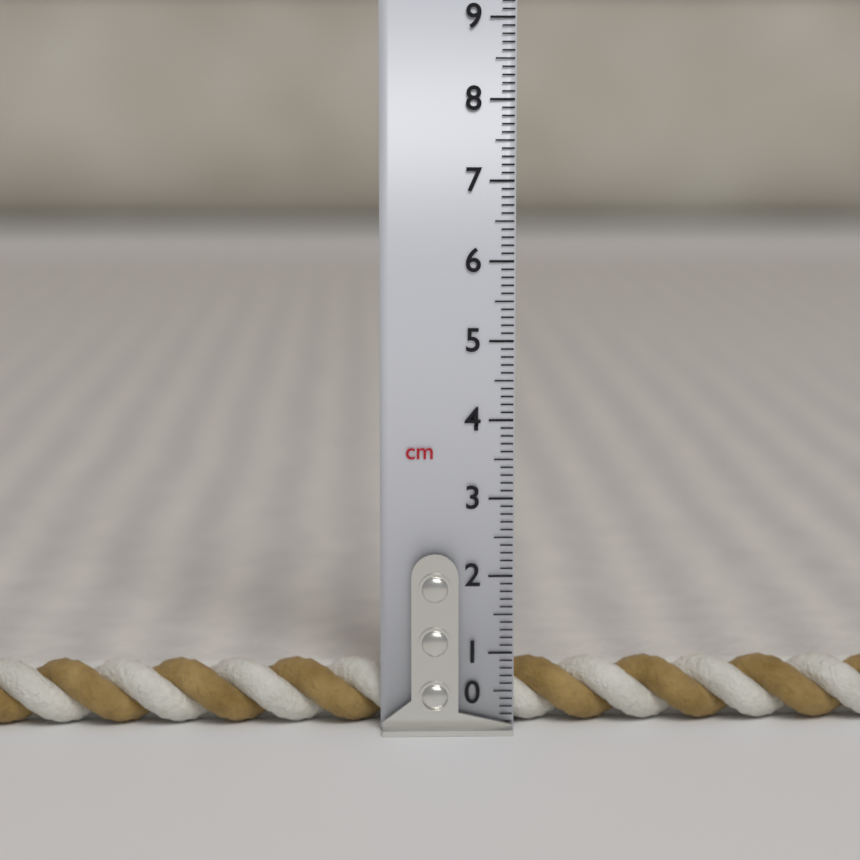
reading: 0.7 cm
